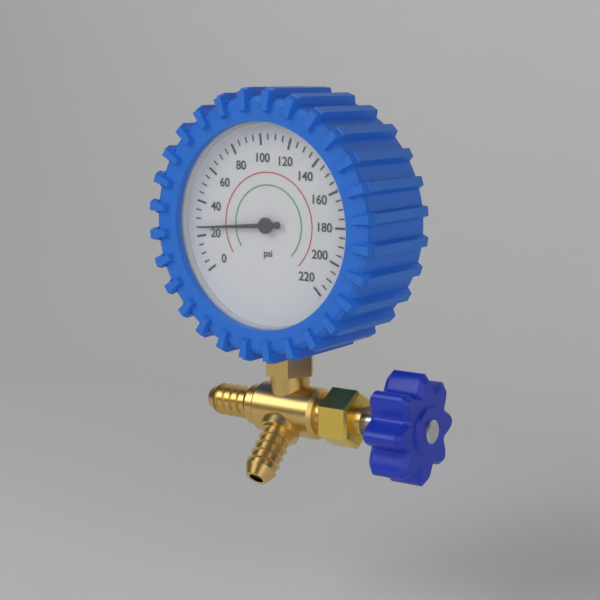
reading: 25 psi
